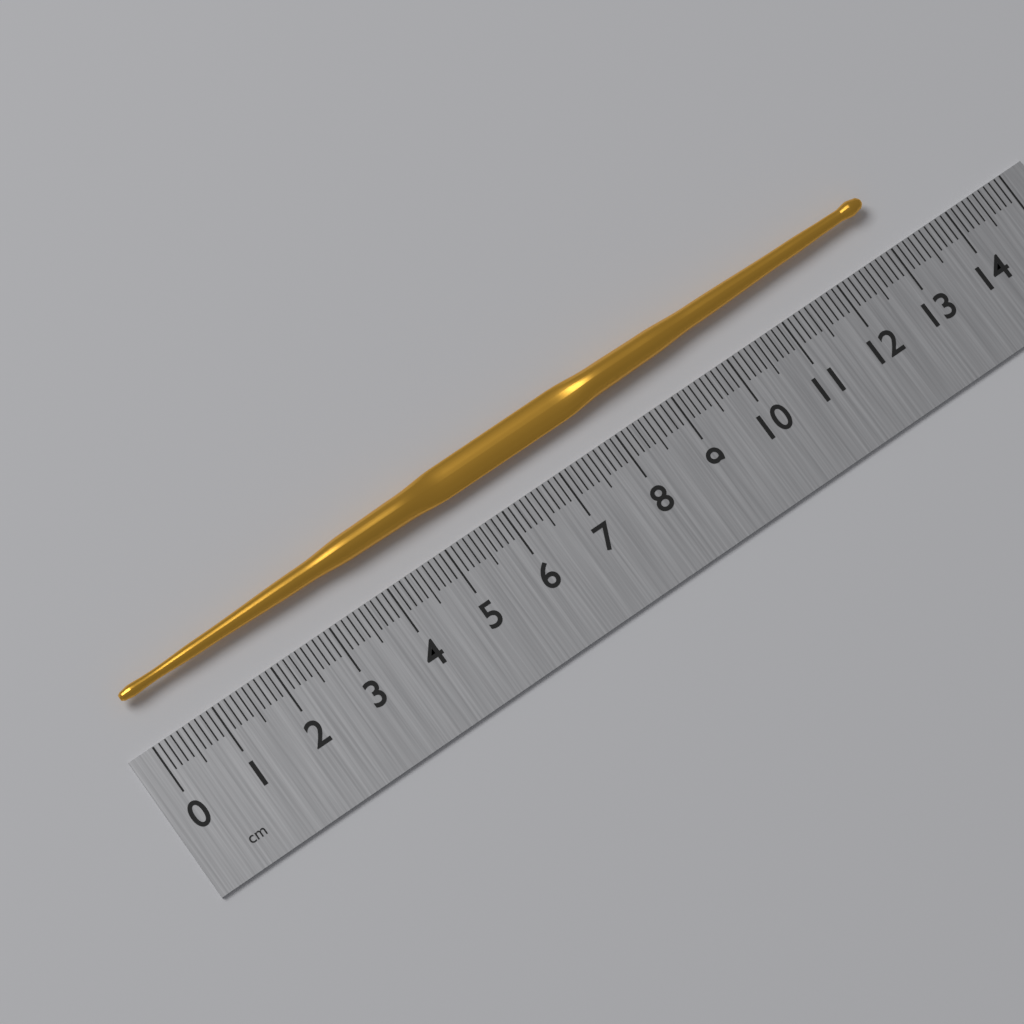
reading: 13.0 cm
